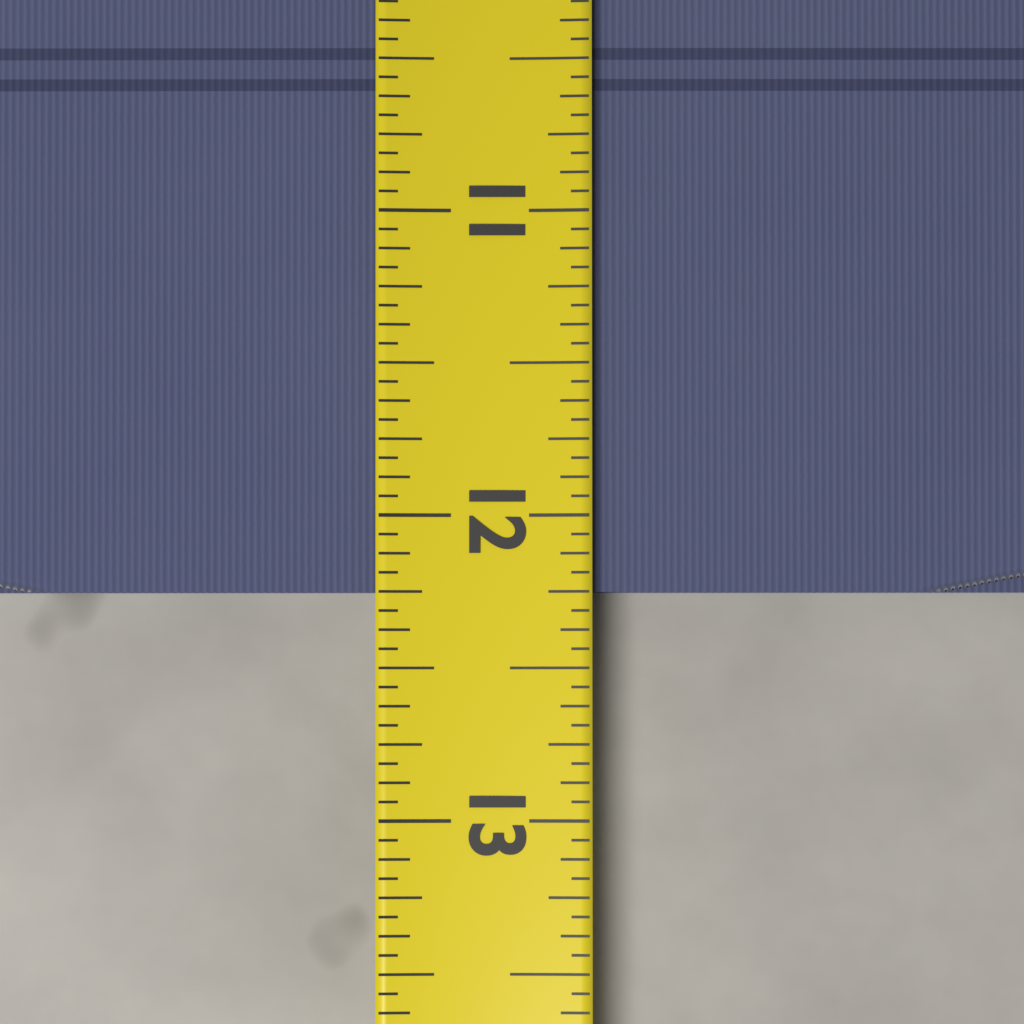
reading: 12.2500 (no unit)
